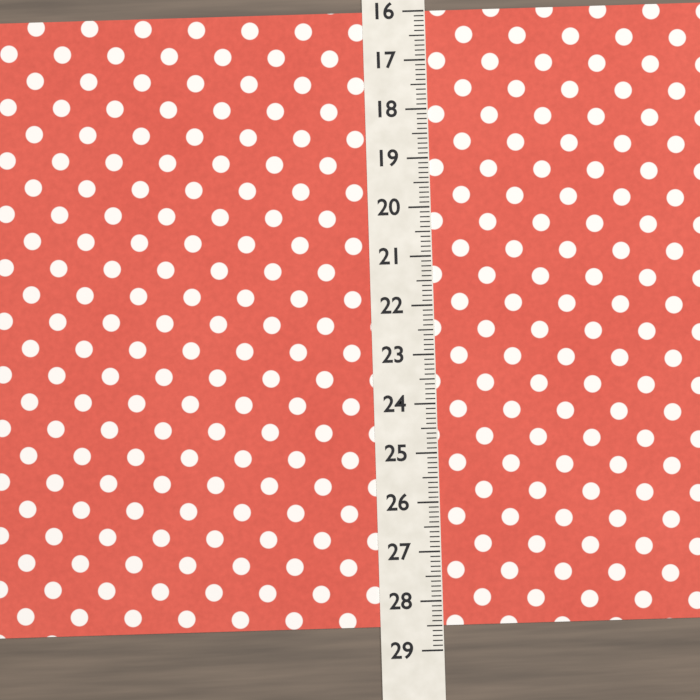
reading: 28.5 (no unit)
